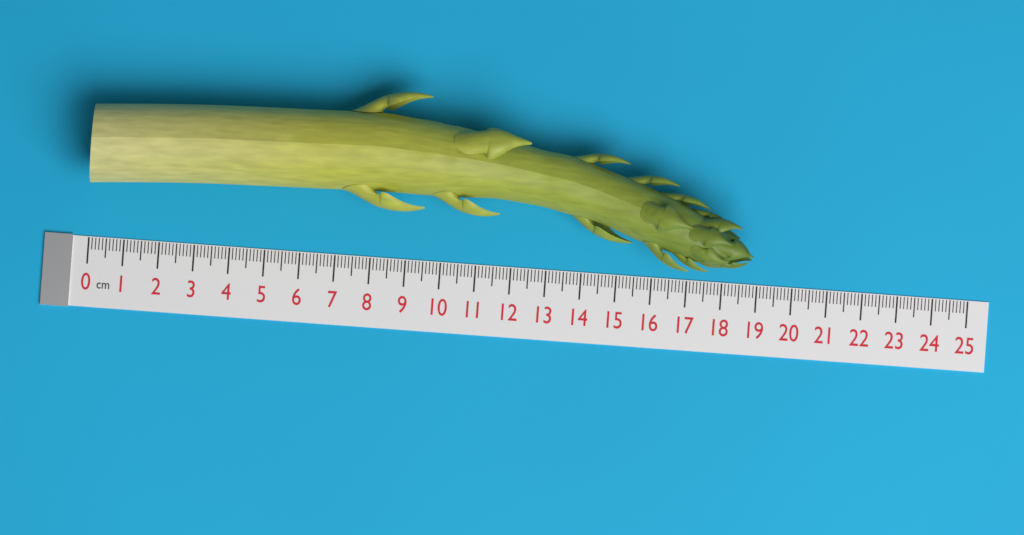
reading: 18.8 cm
